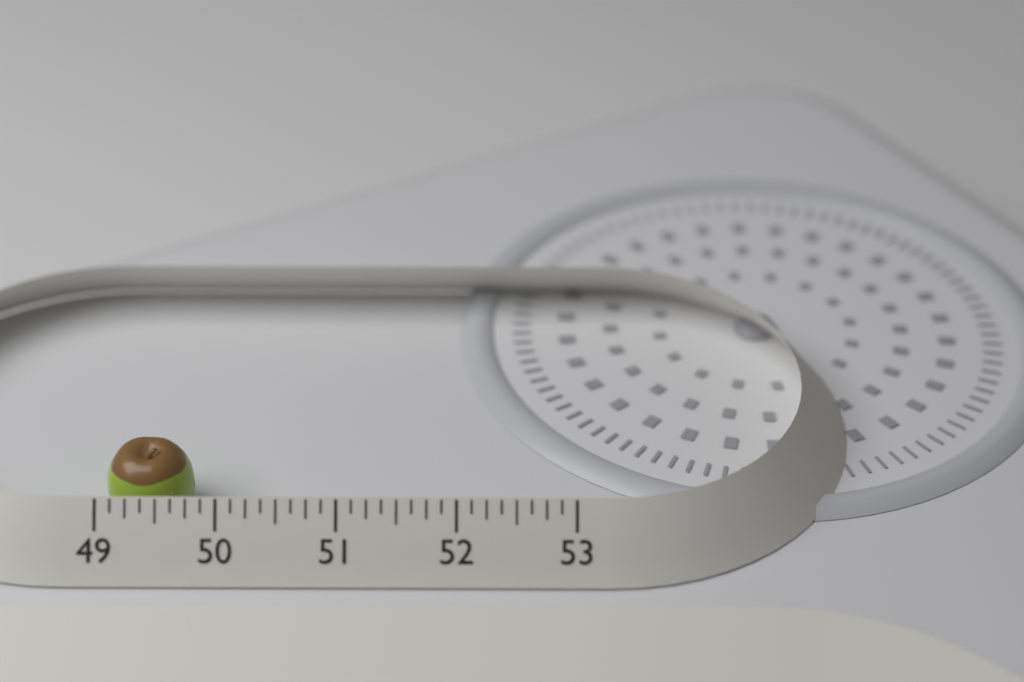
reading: 49.750 (no unit)
